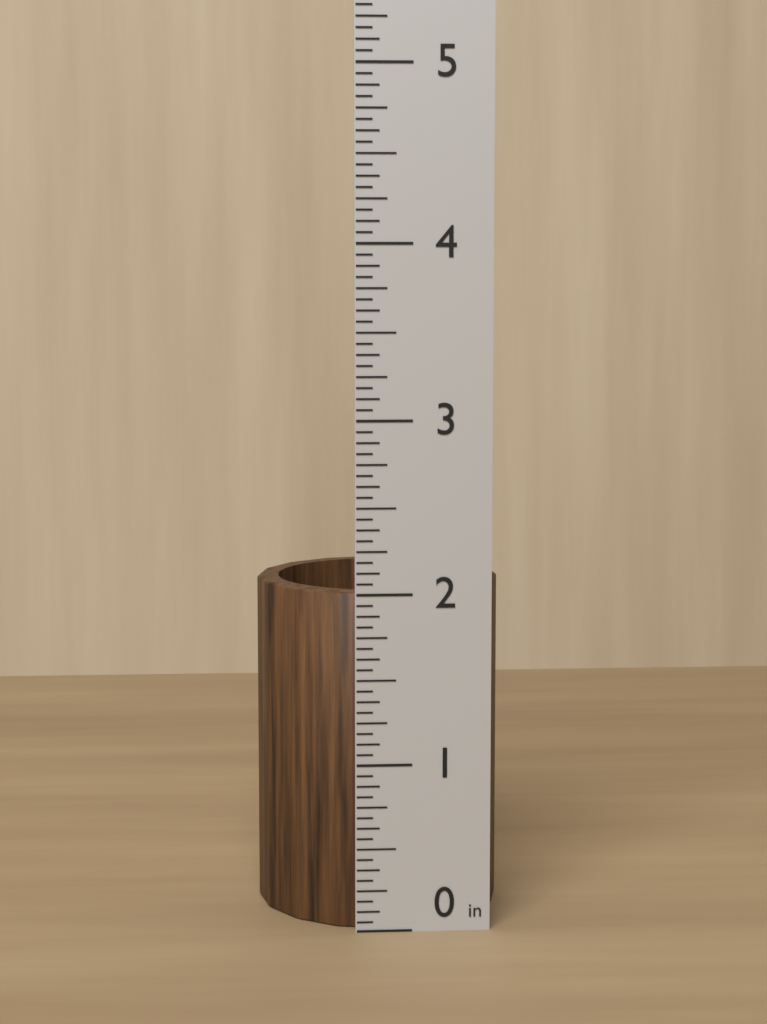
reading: 2.0000 in
